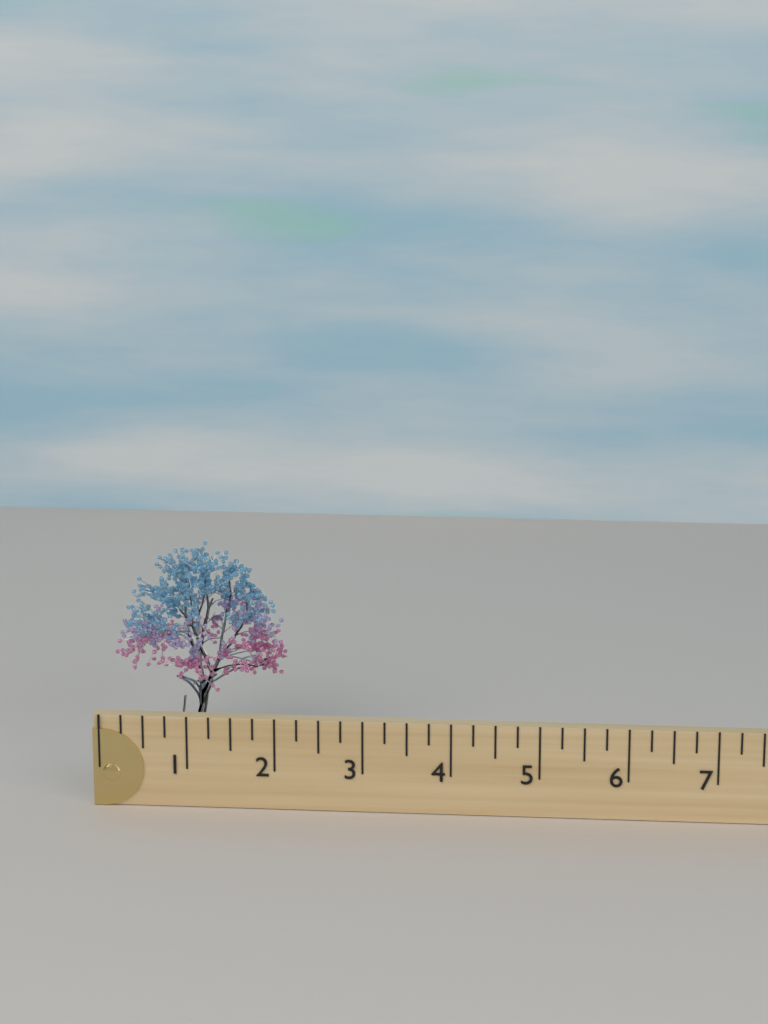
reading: 2.00 (no unit)
